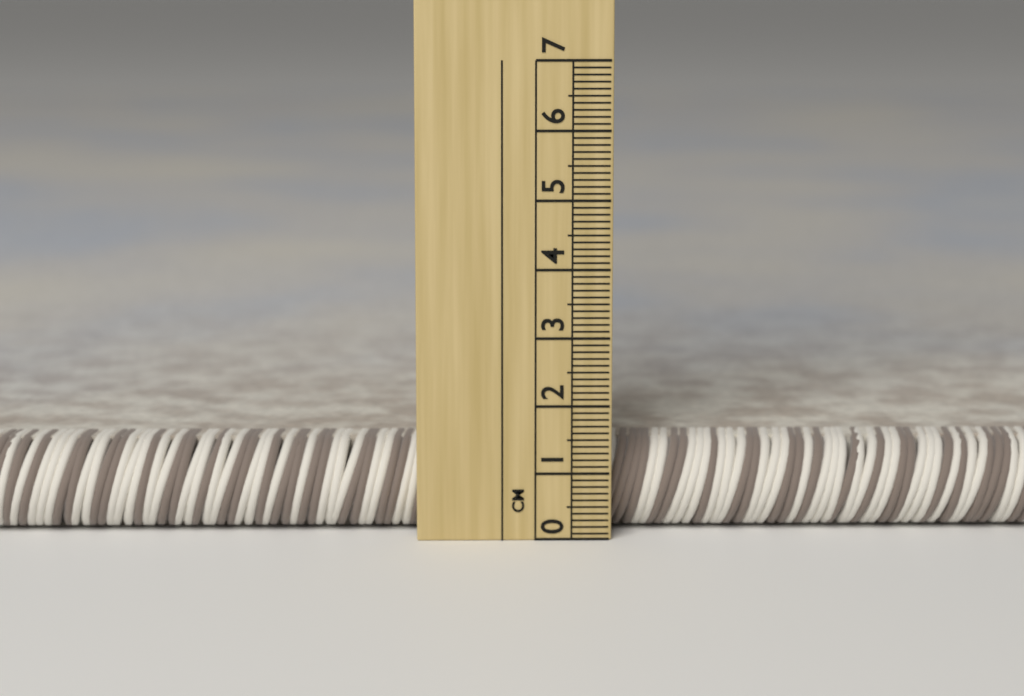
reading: 1.4 cm
